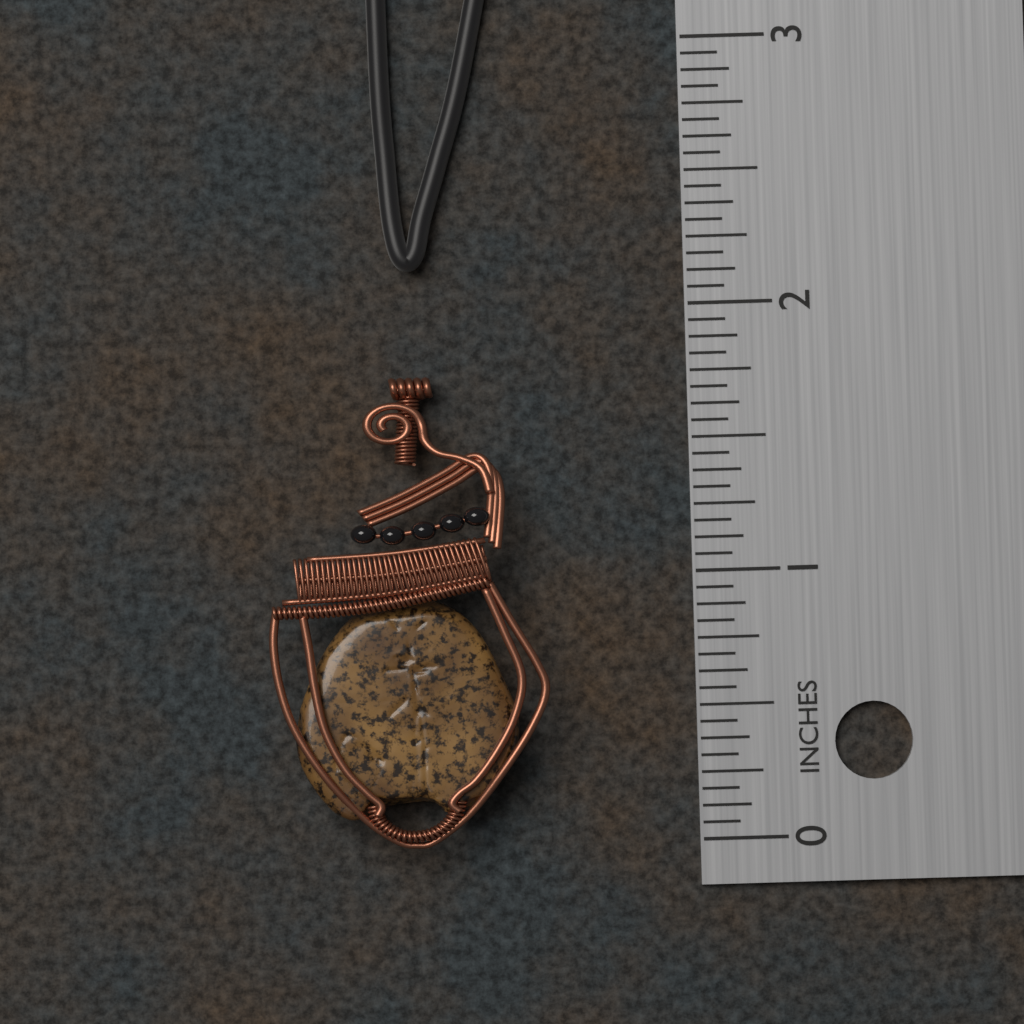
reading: 1.7500 in
